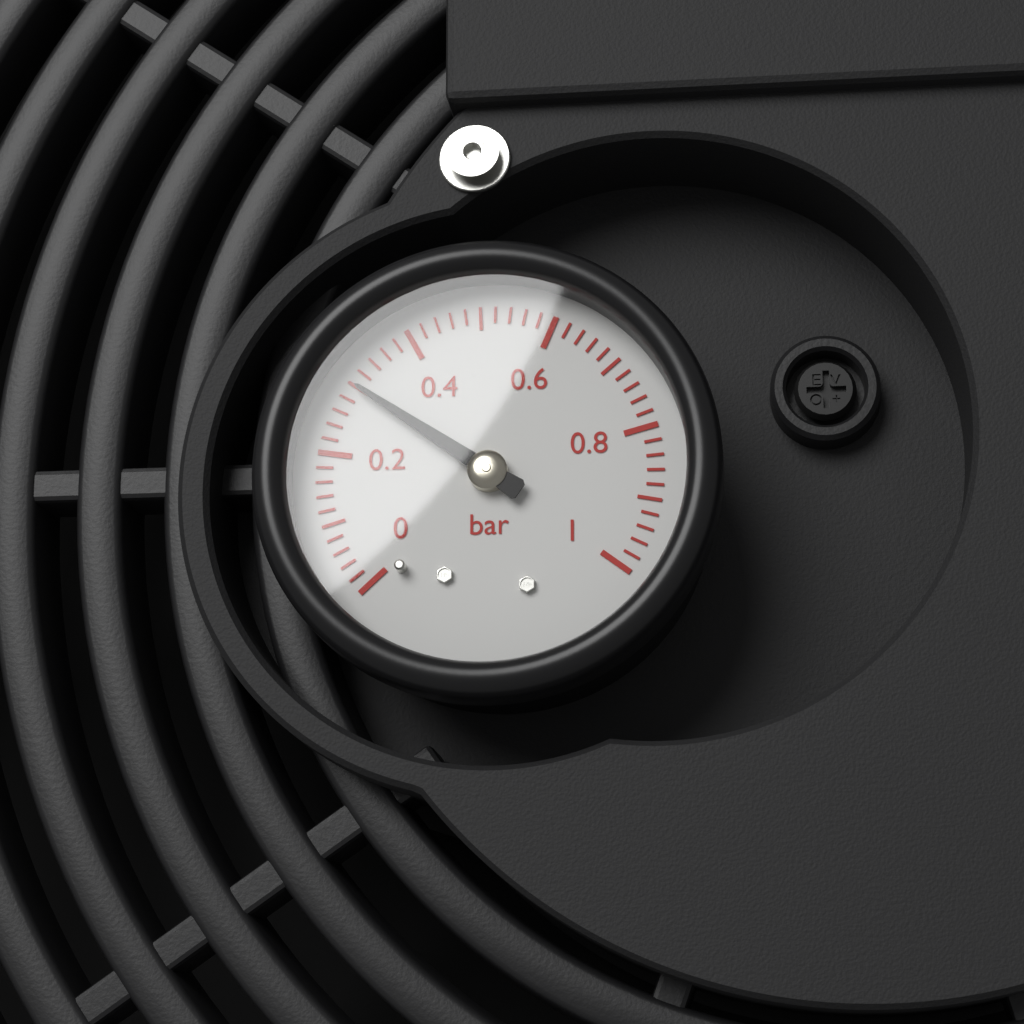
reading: 0.30 bar
